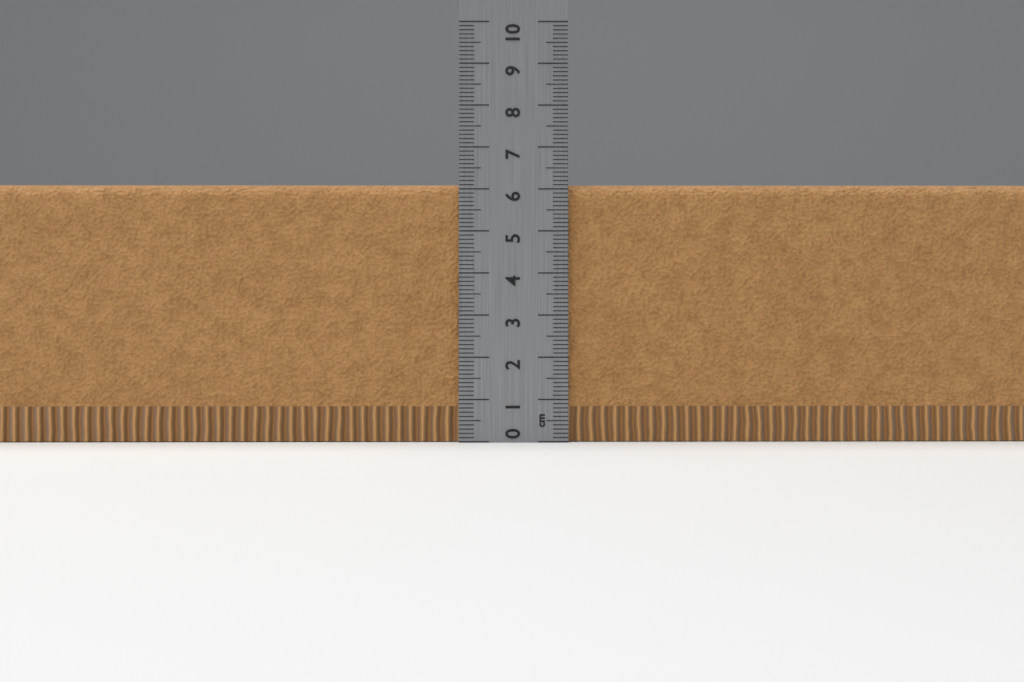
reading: 6.1 cm
